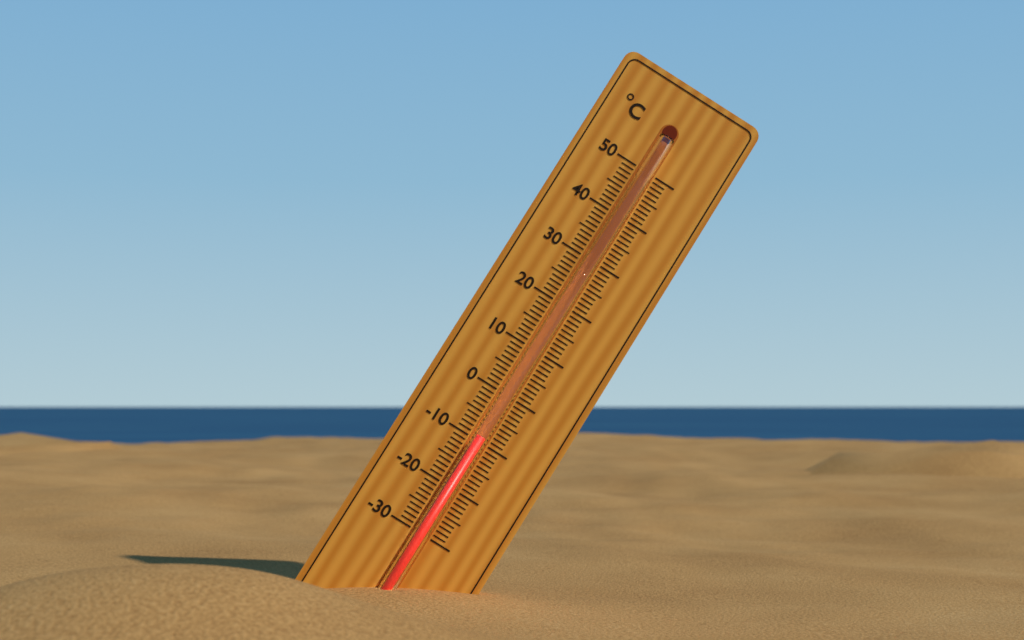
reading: -9 °C
